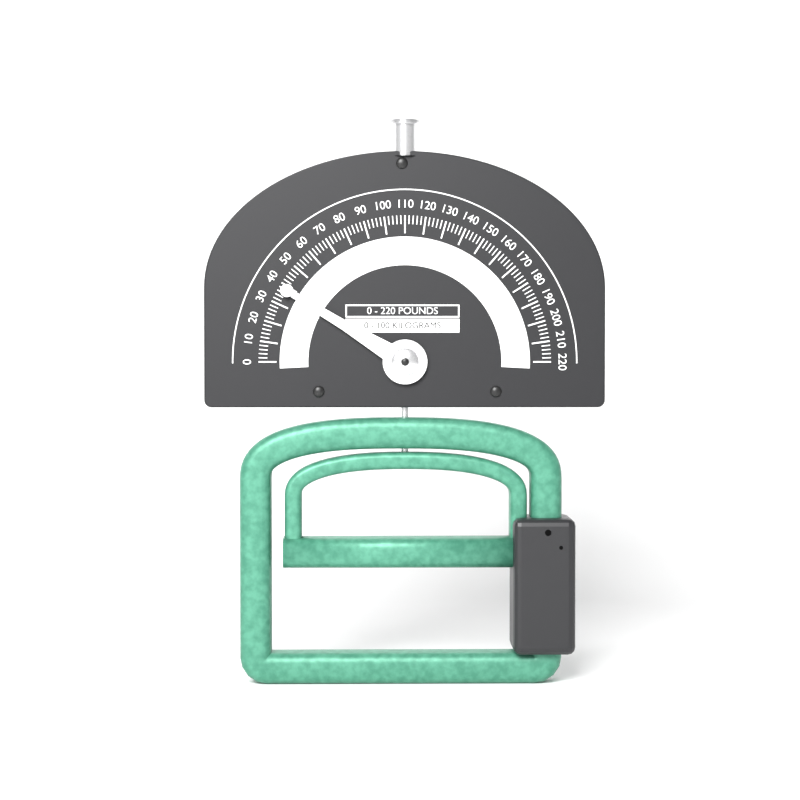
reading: 38 lb
